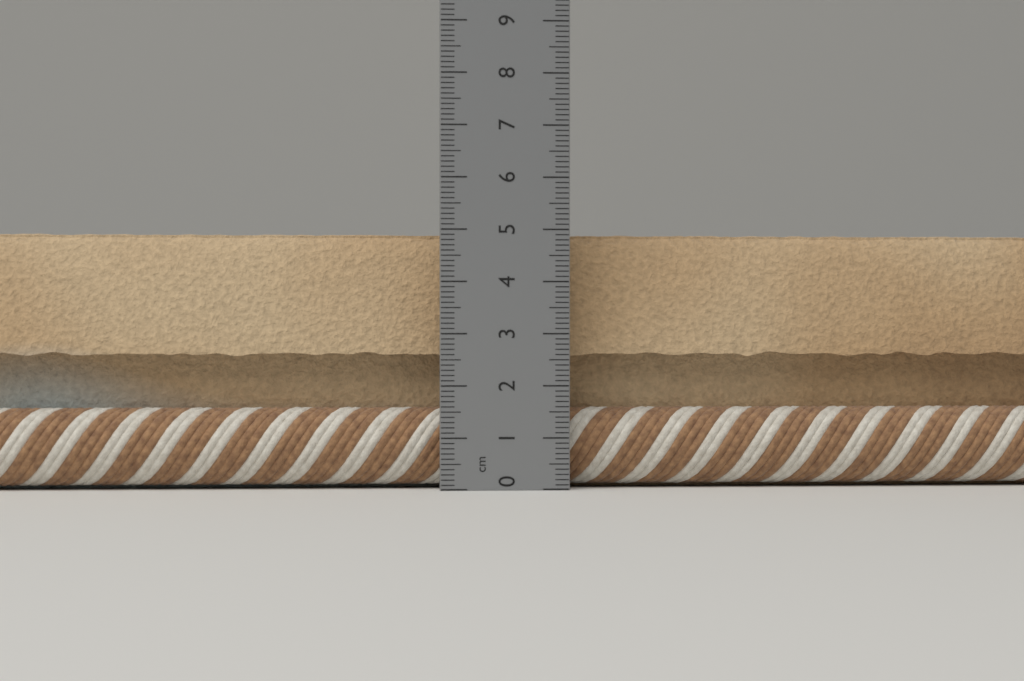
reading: 5.0 cm
